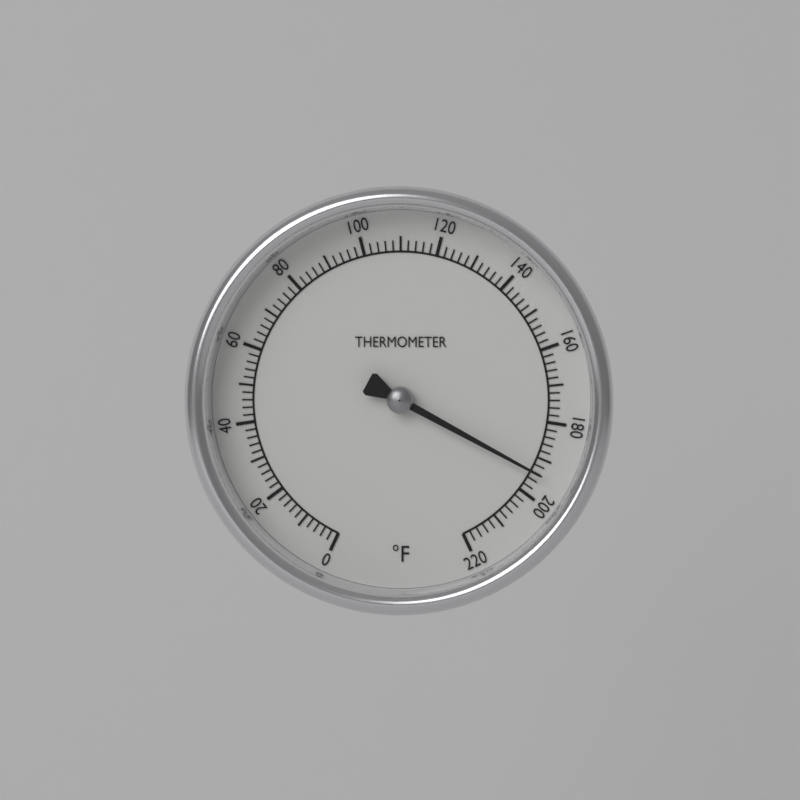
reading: 194 °F
